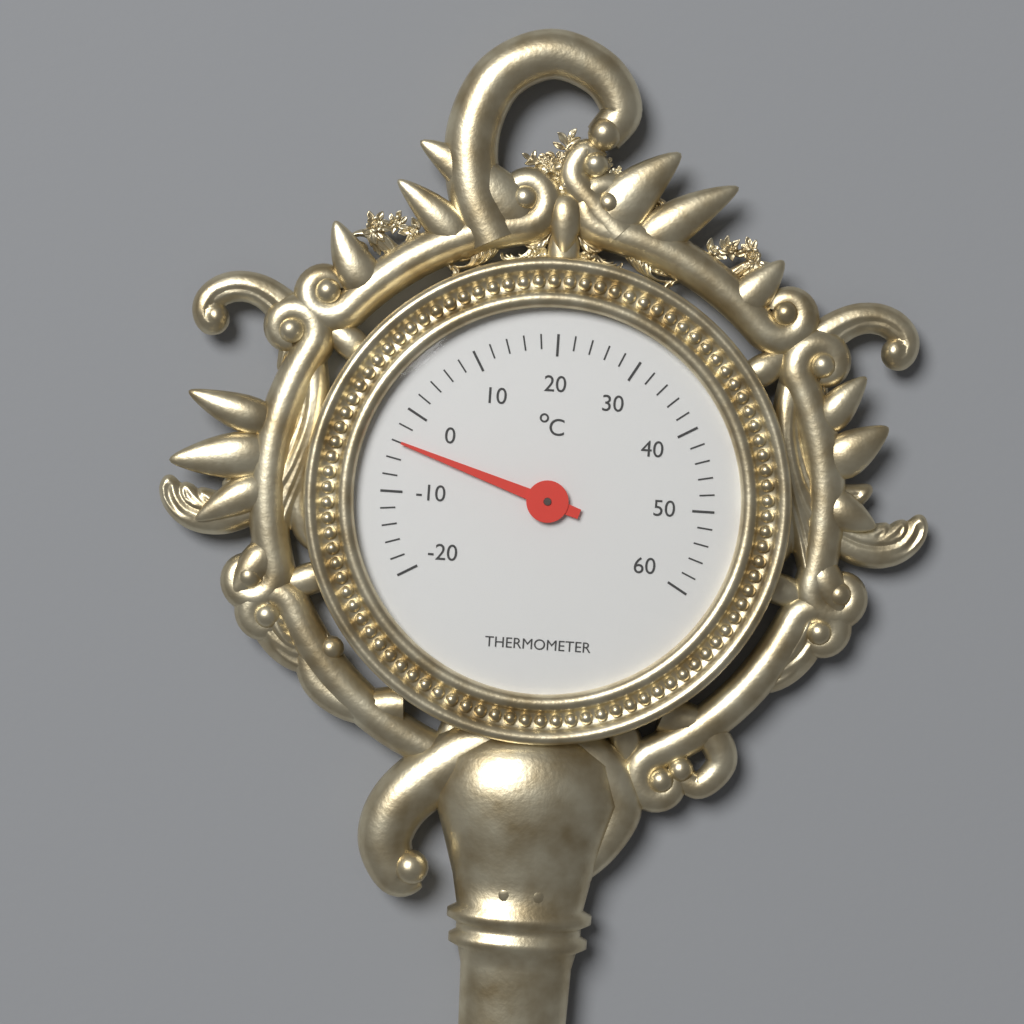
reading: -4 °C
